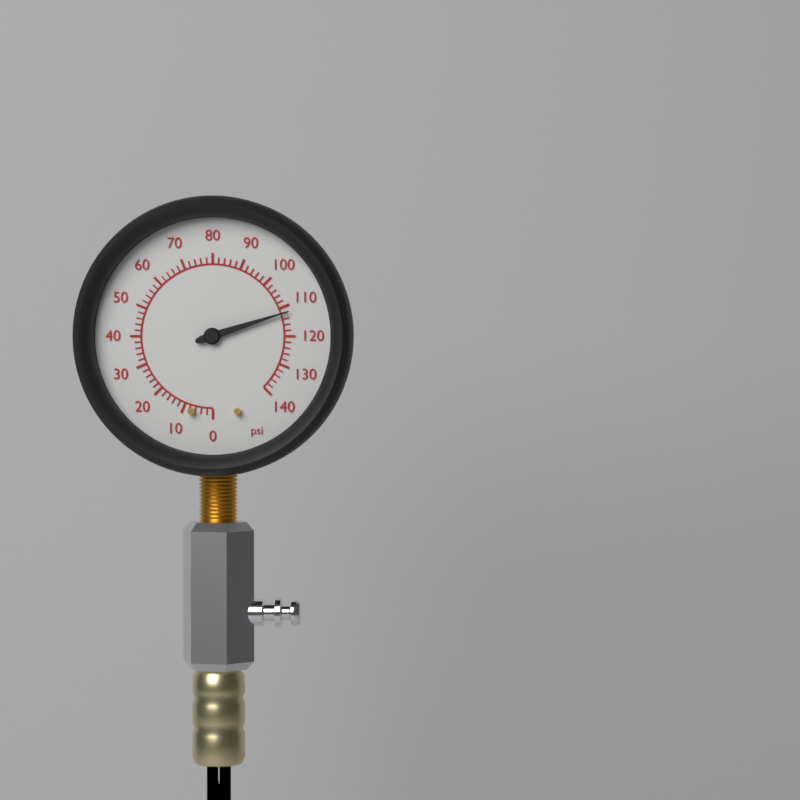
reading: 112 psi
